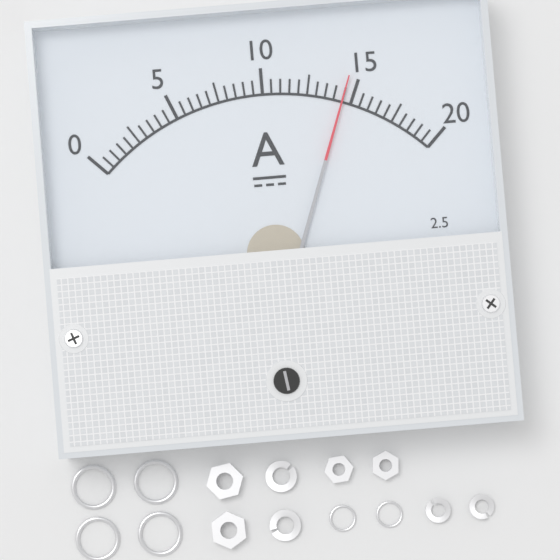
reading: 14.5 A
